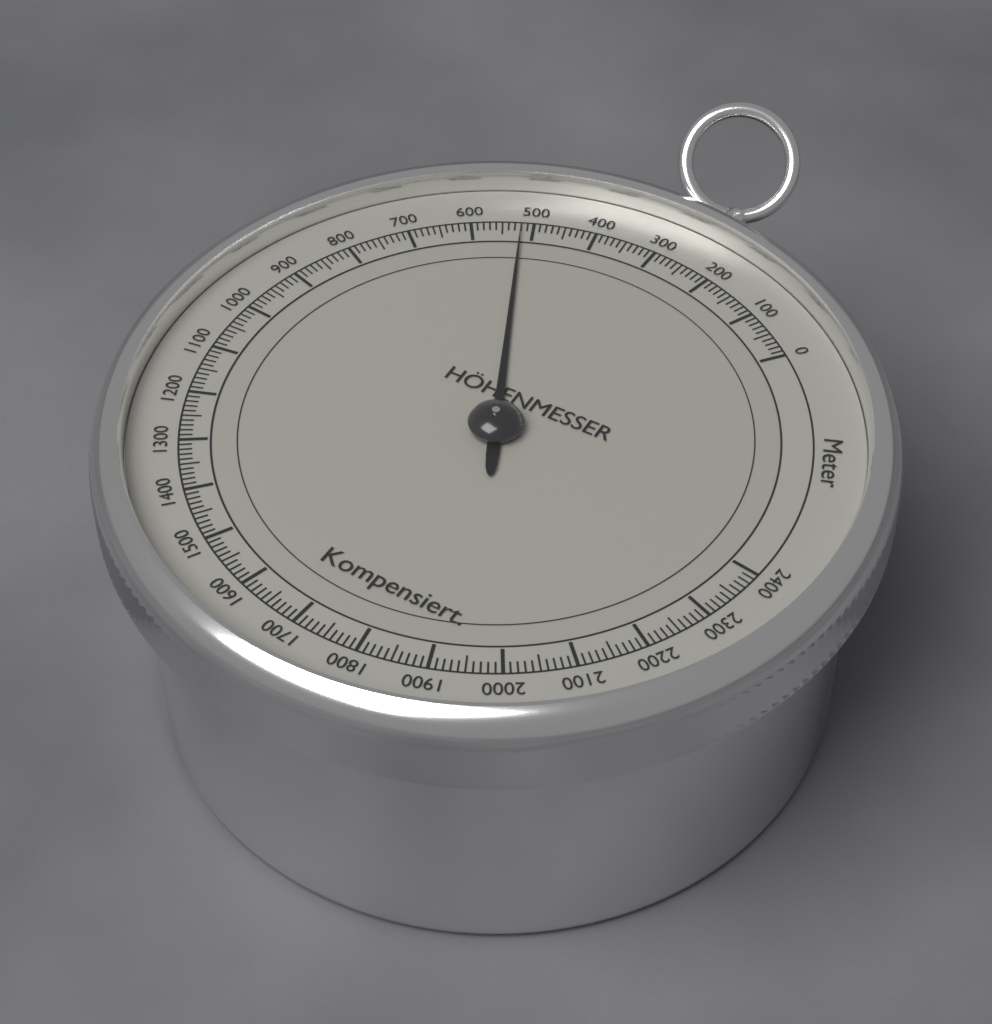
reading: 520 m
